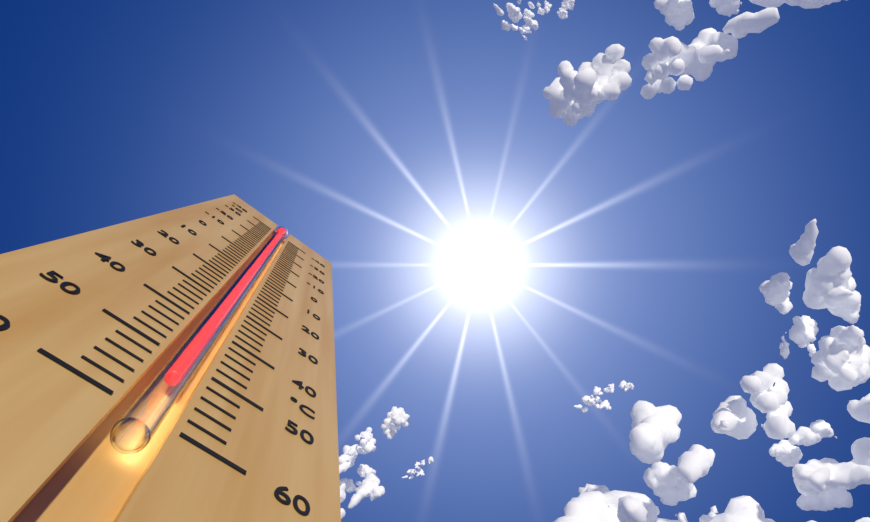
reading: 54 °C
